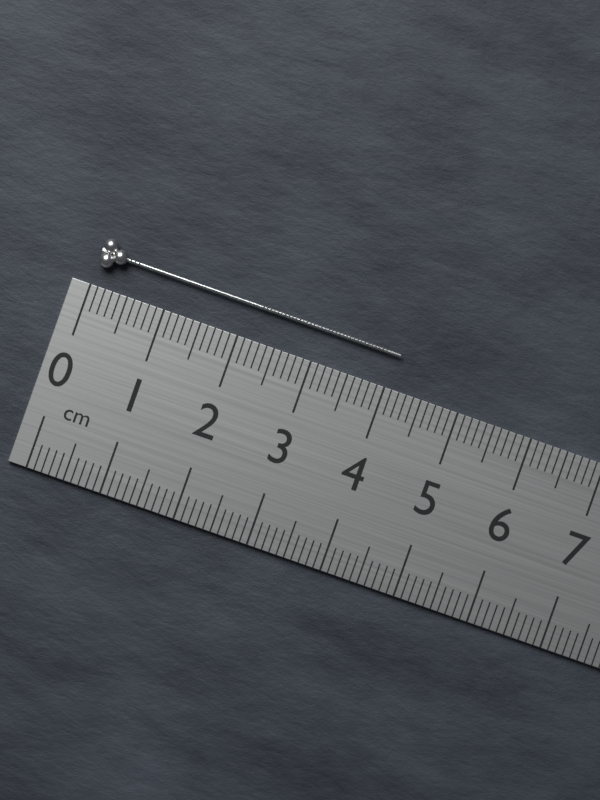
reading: 4.1 cm
